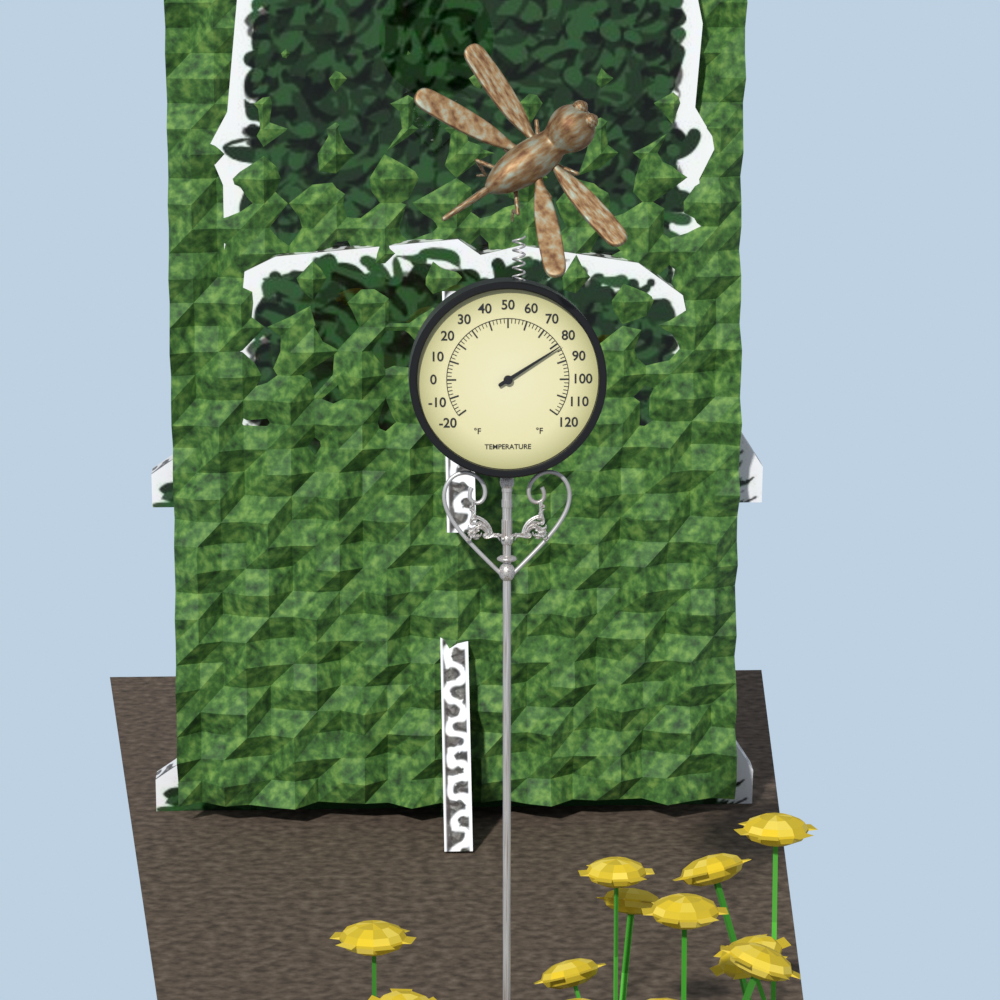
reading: 82 °F
